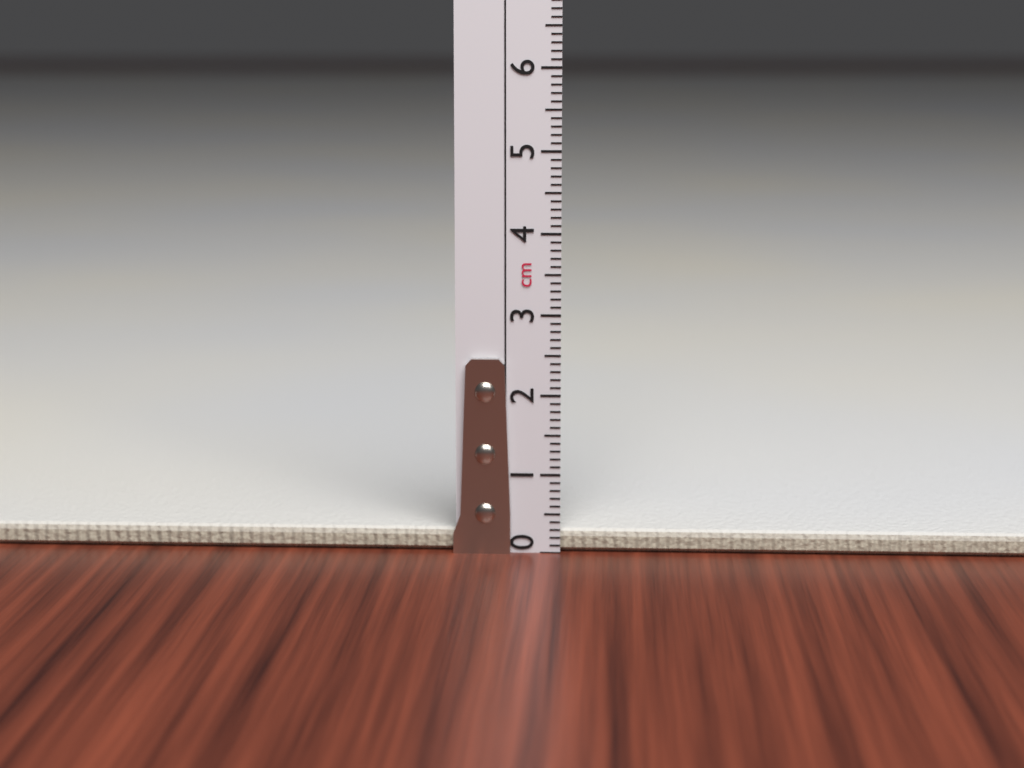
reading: 0.3 cm
